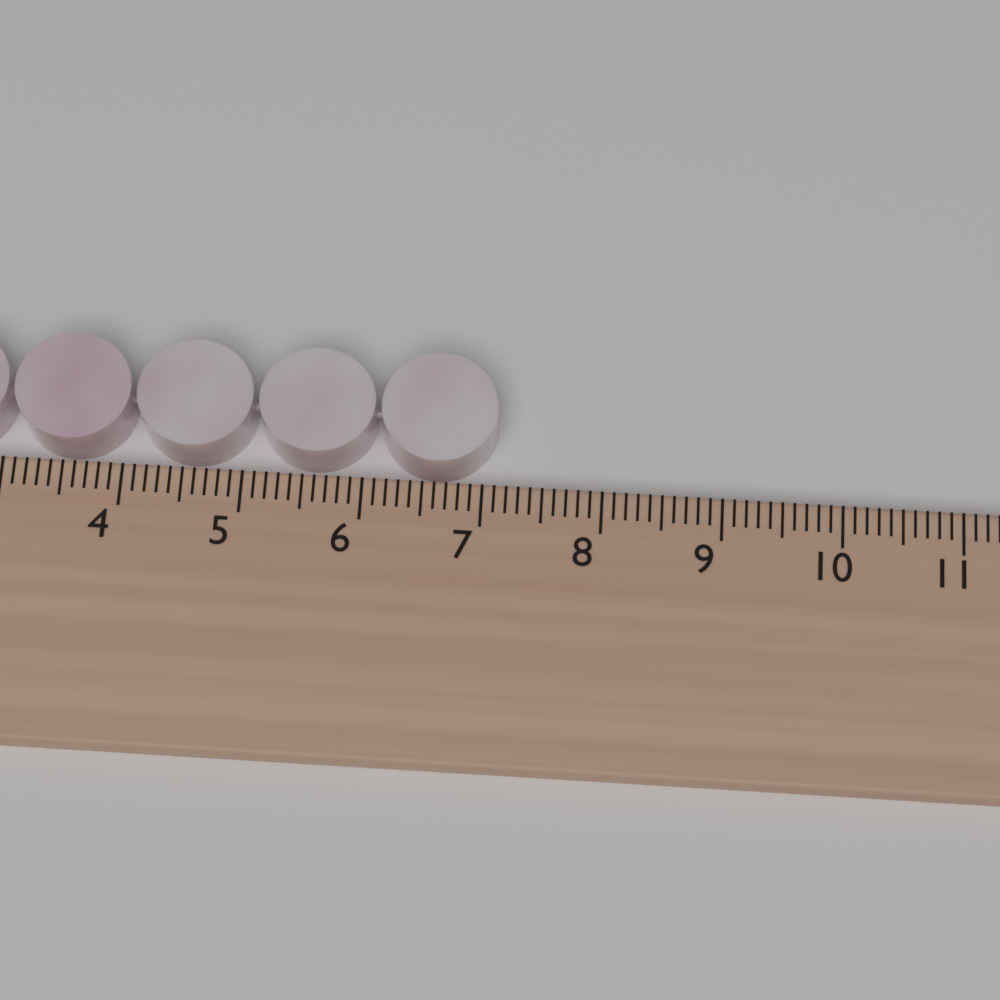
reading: 7.1 cm
